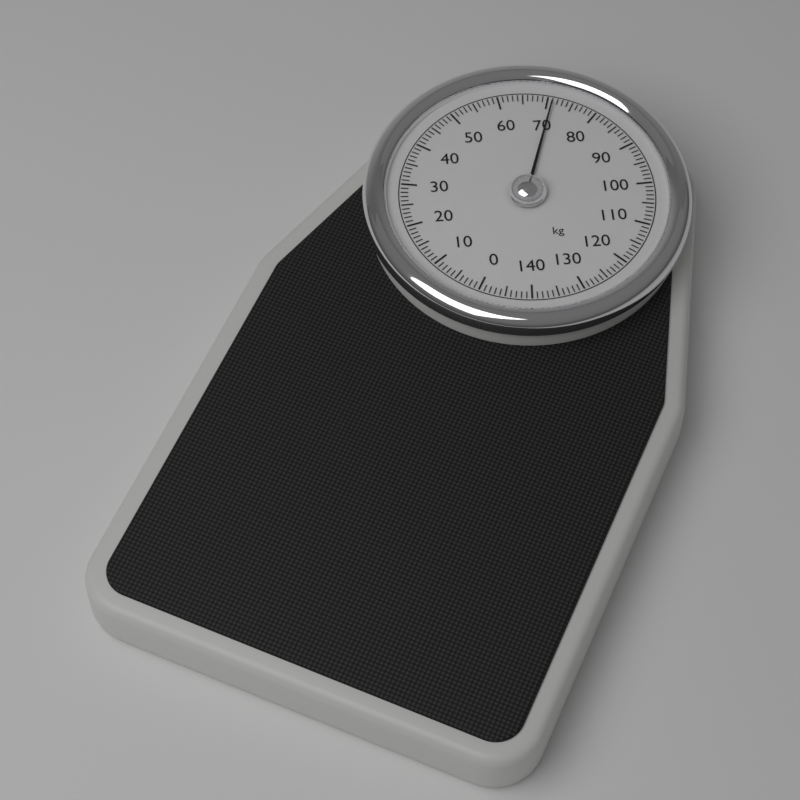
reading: 71 kg
